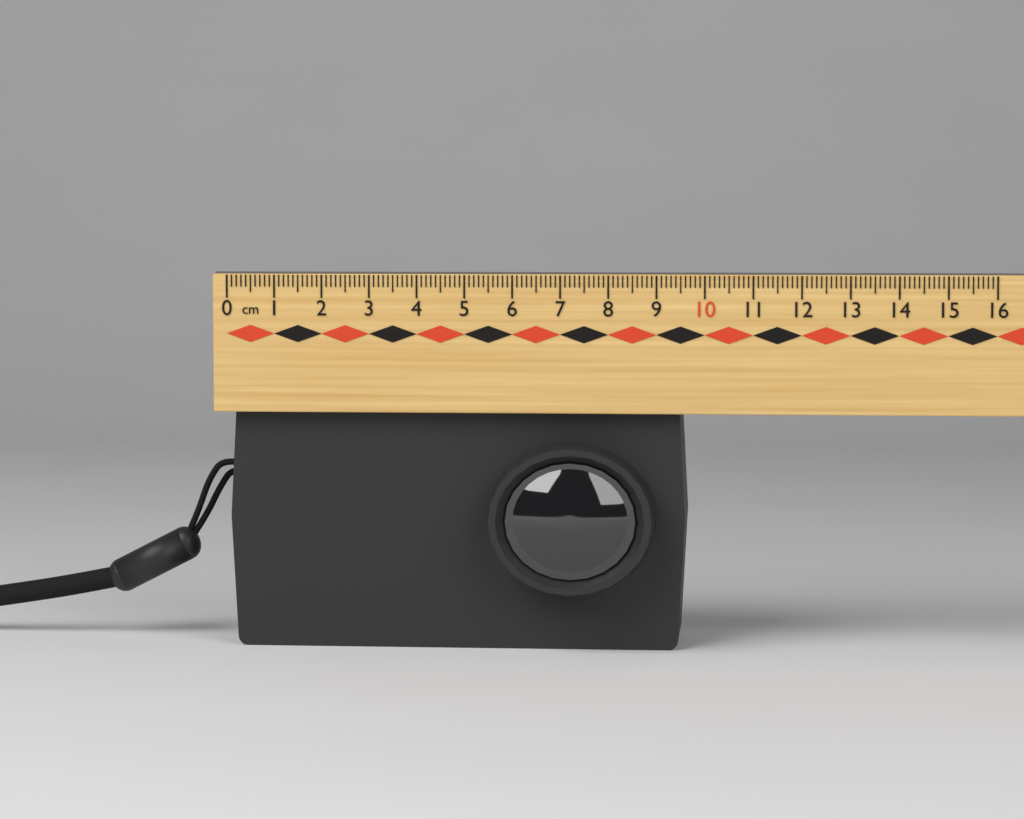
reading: 9.6 cm
